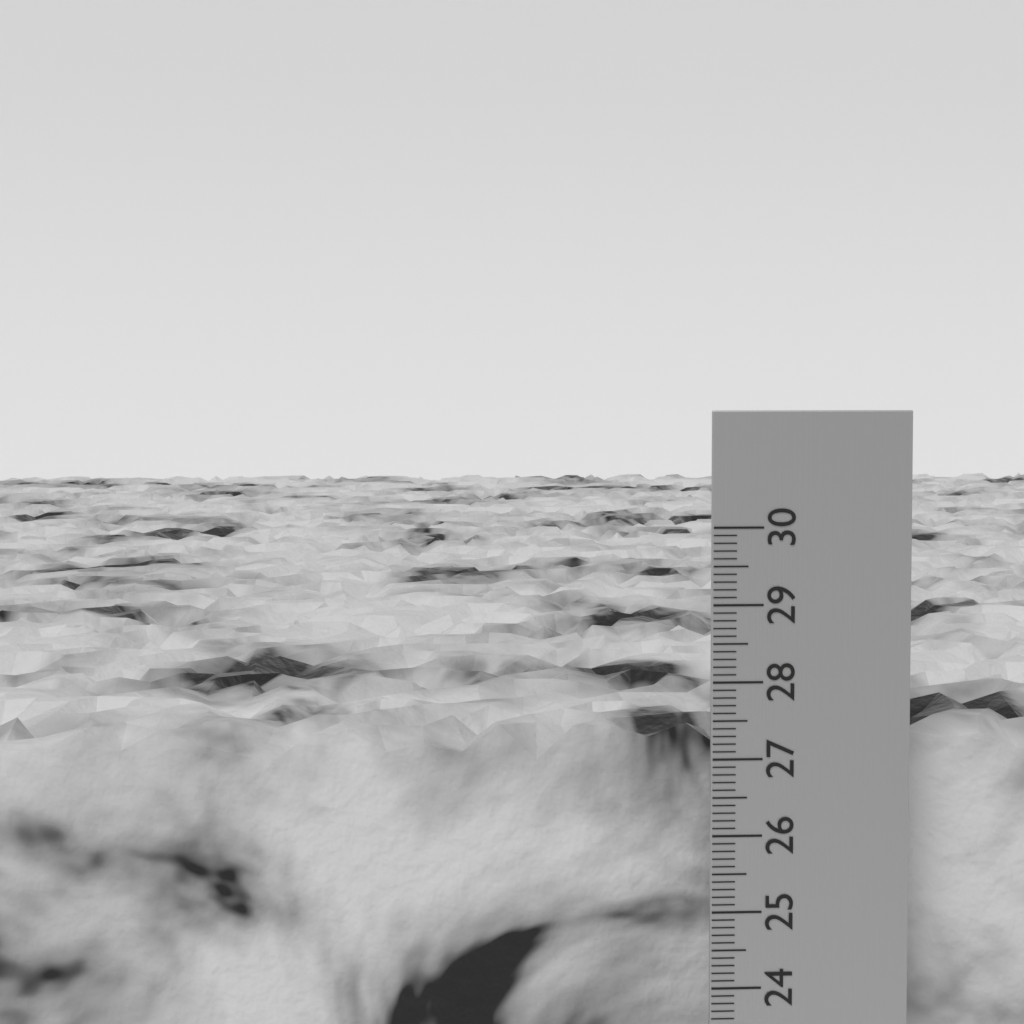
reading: 27.3 cm
